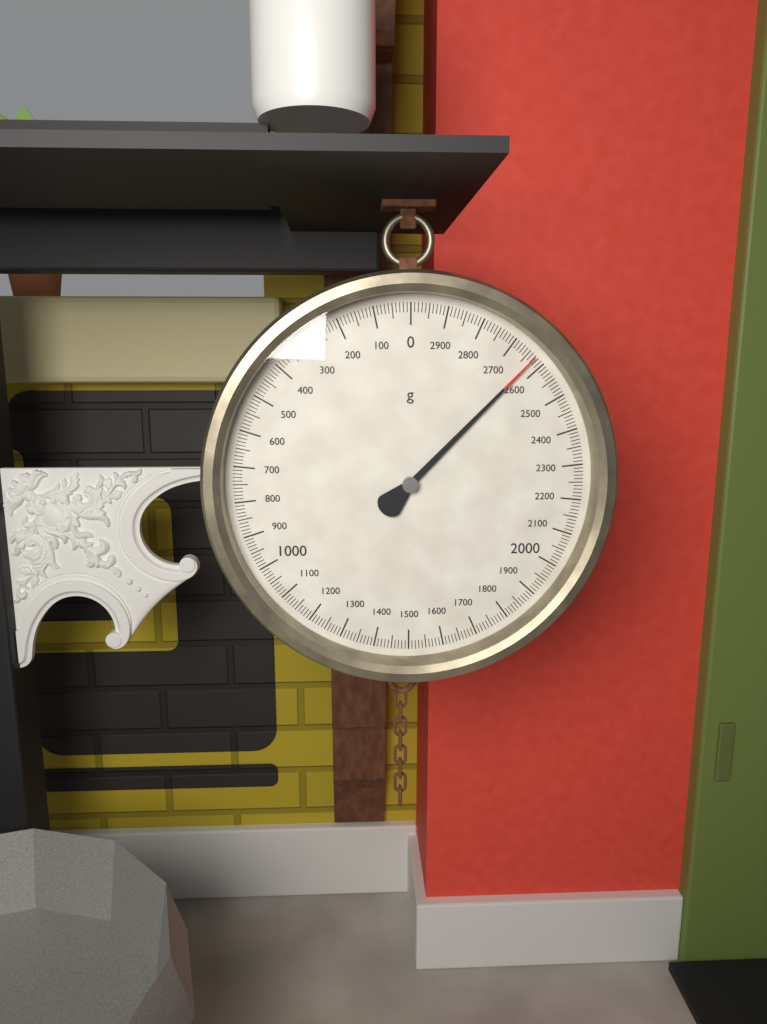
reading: 2630 g
